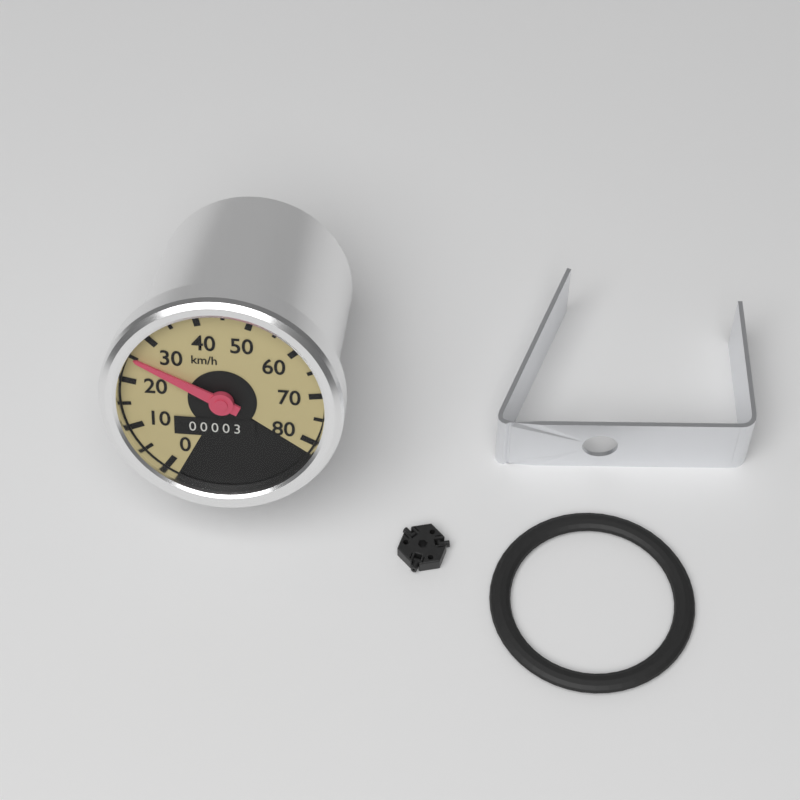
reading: 25 km/h
